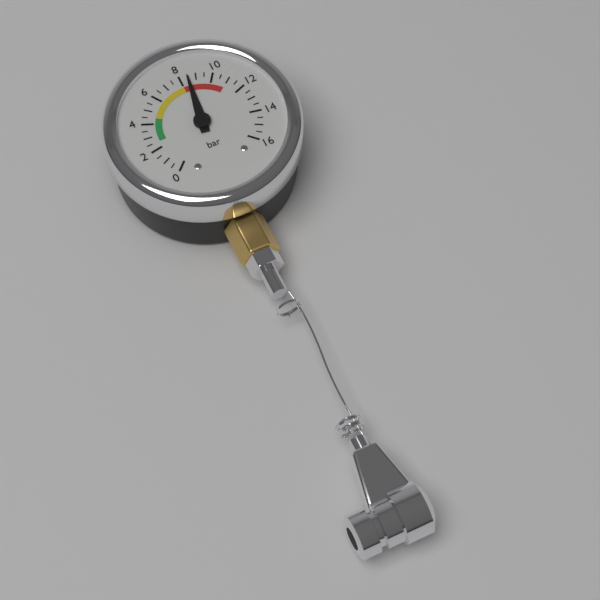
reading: 8.5 bar
